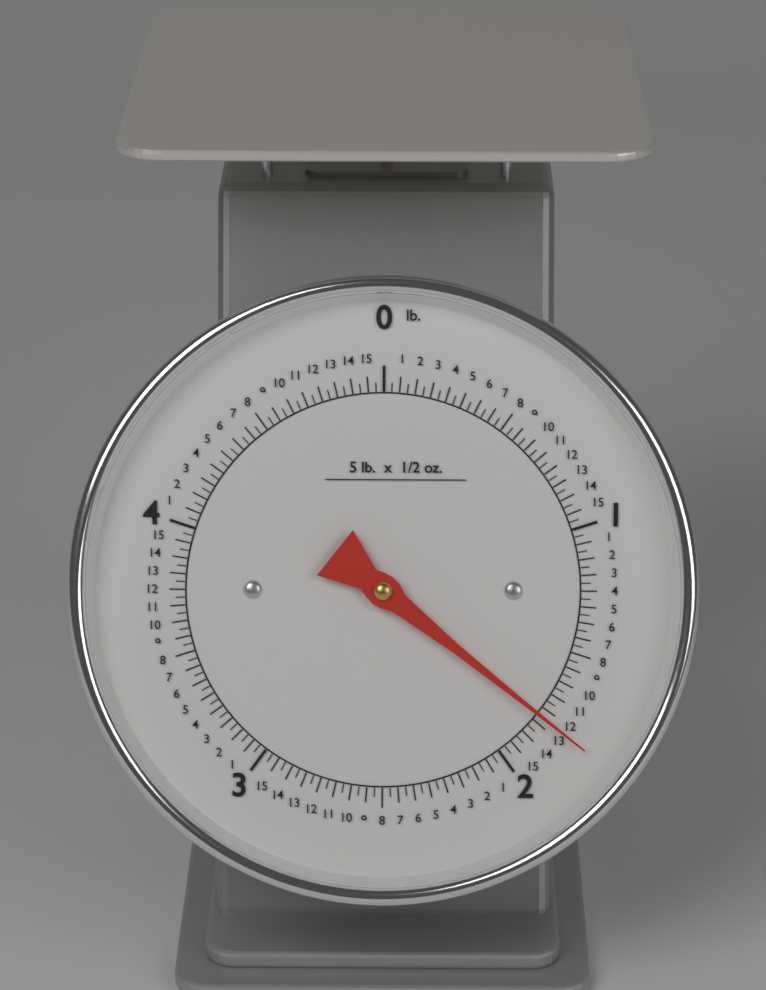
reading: 1.78125 lb
